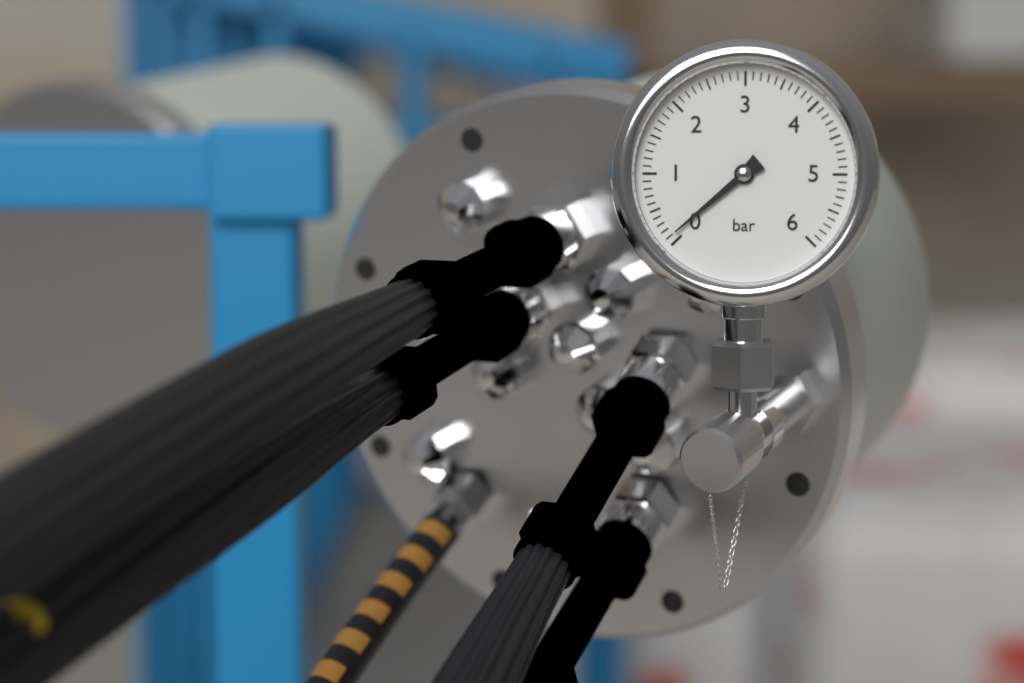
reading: 0.1 bar
